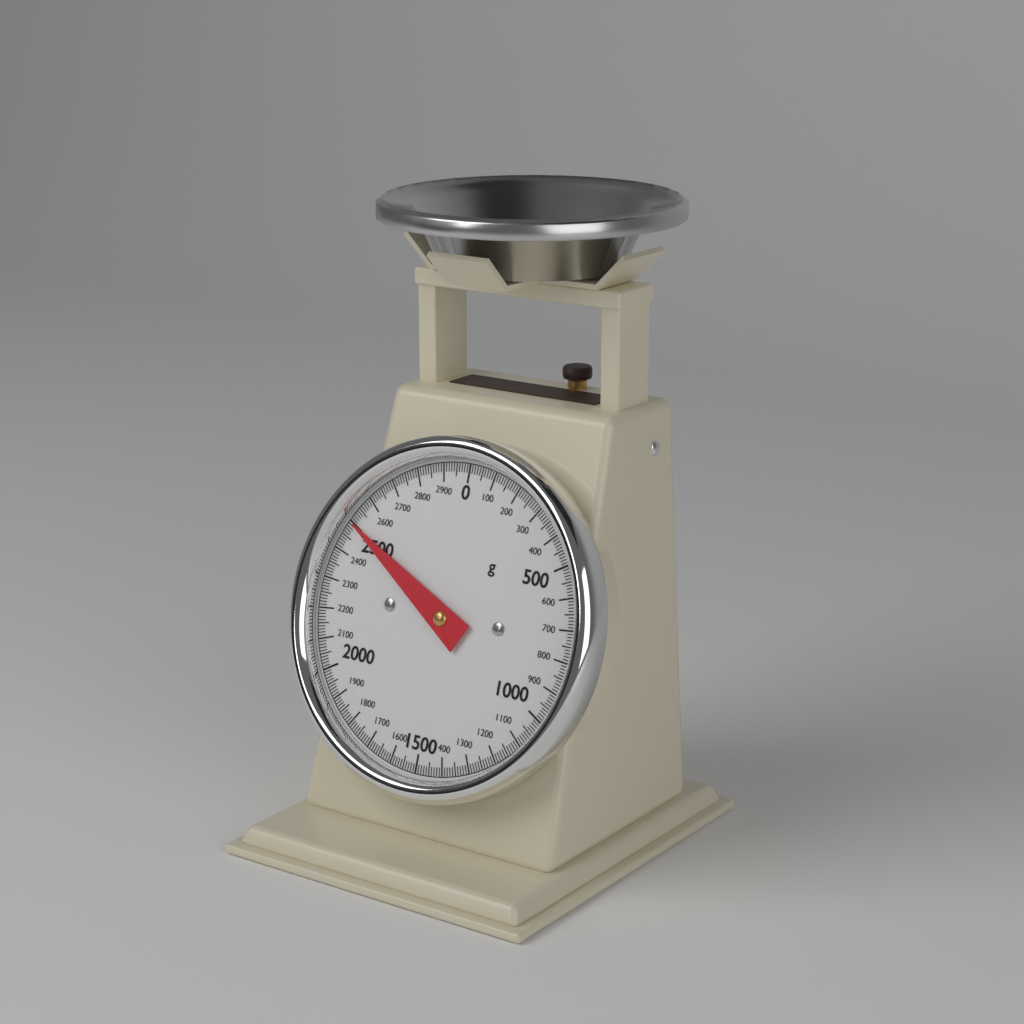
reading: 2500 g
